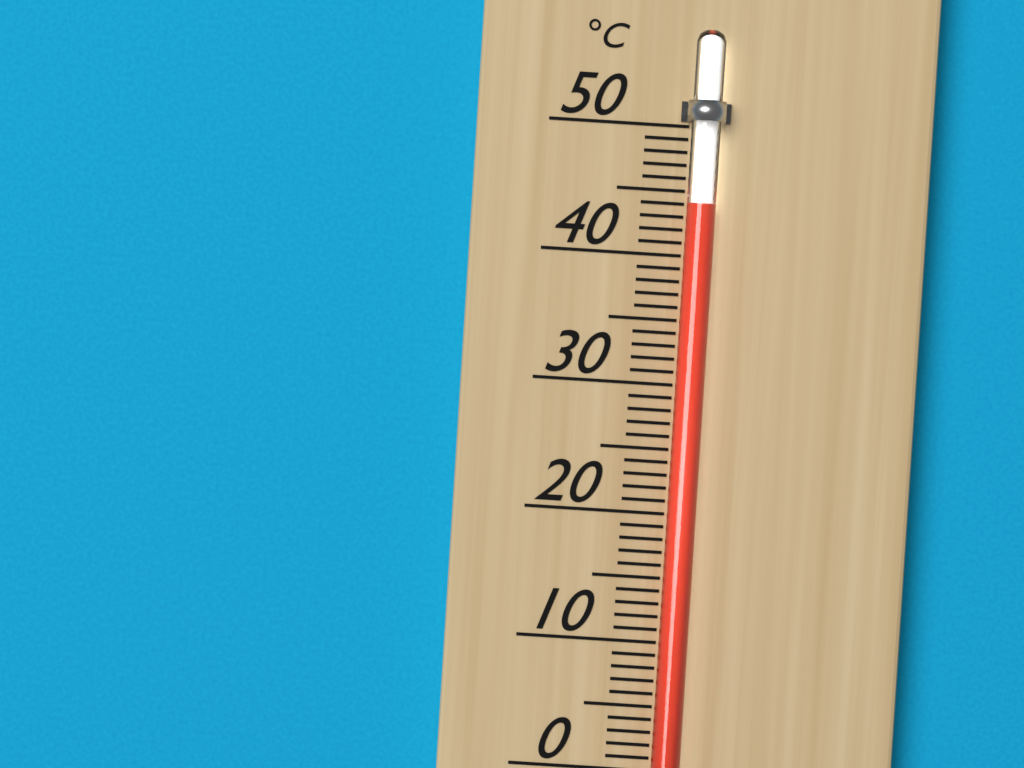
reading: 44 °C
